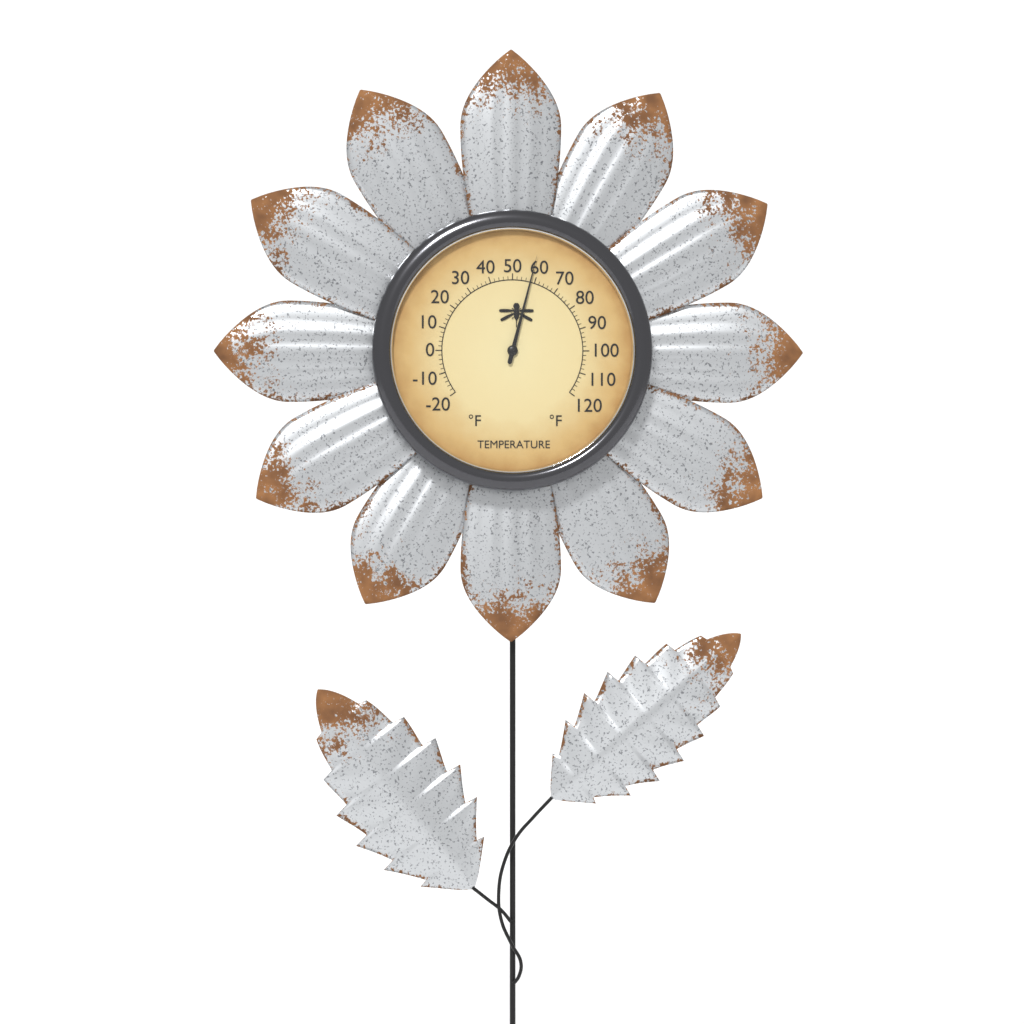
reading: 58 °F
